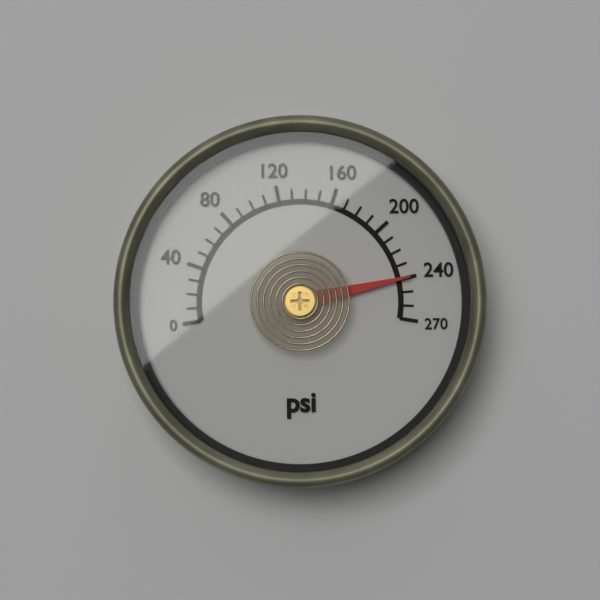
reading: 240 psi
